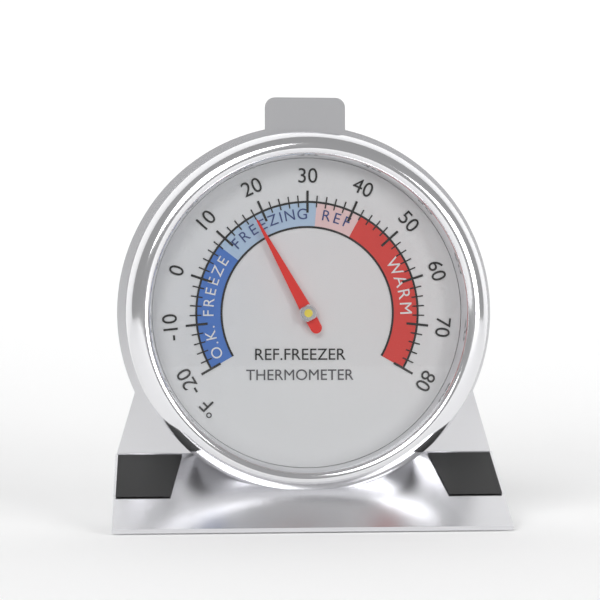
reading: 18 °F
